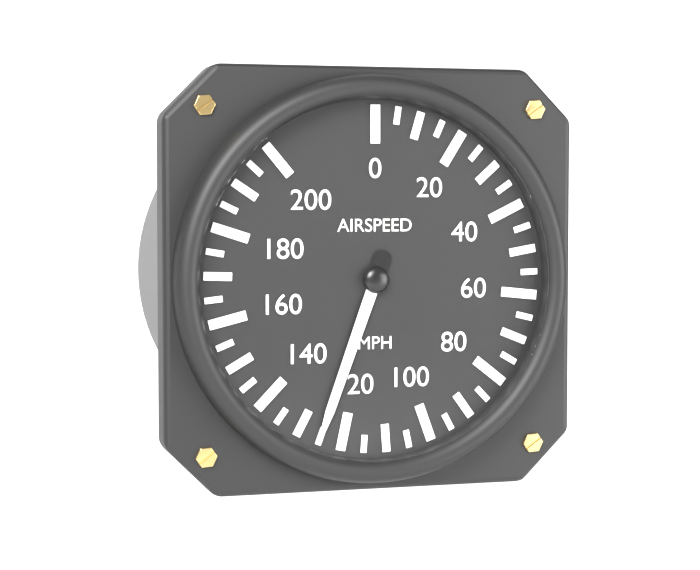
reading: 125 mph
